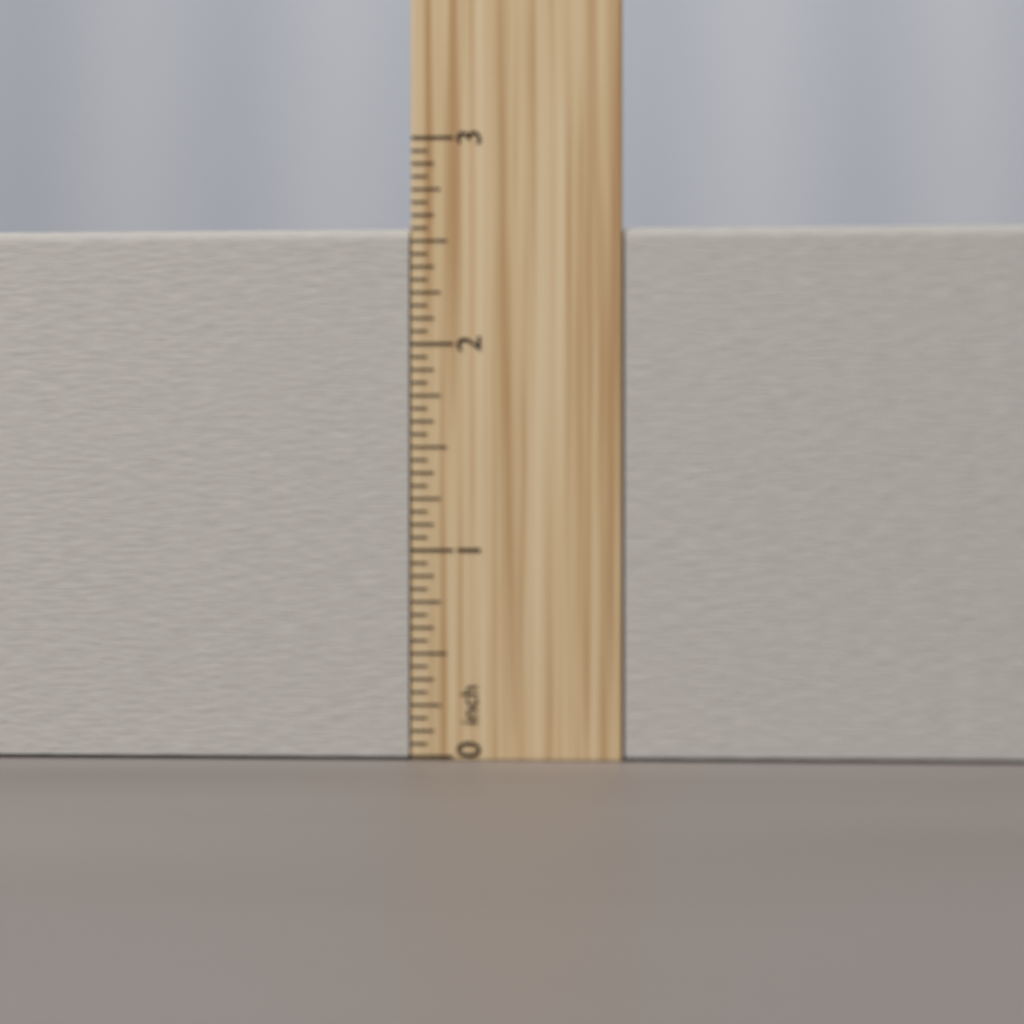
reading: 2.5625 inch
